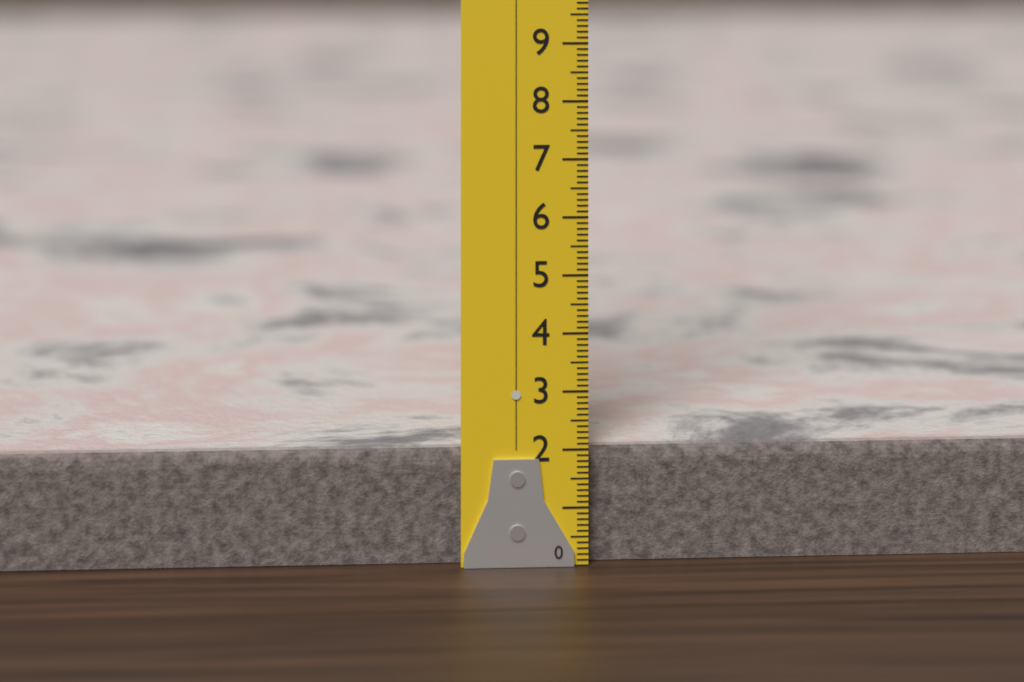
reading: 2.0 (no unit)
